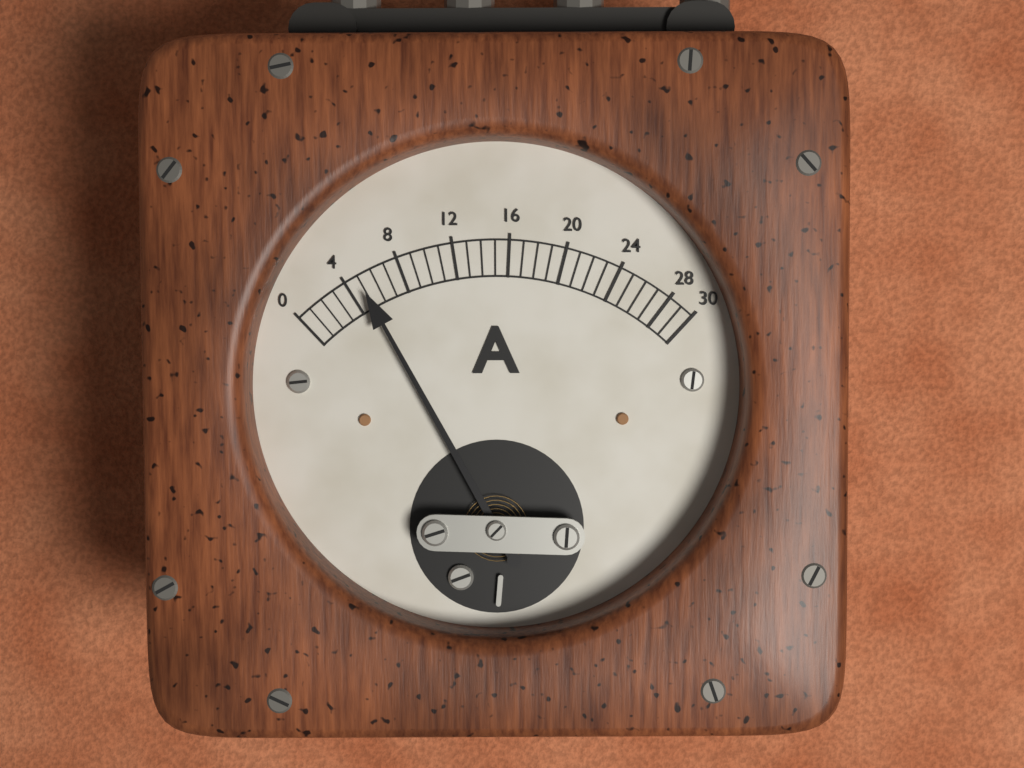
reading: 5 A
